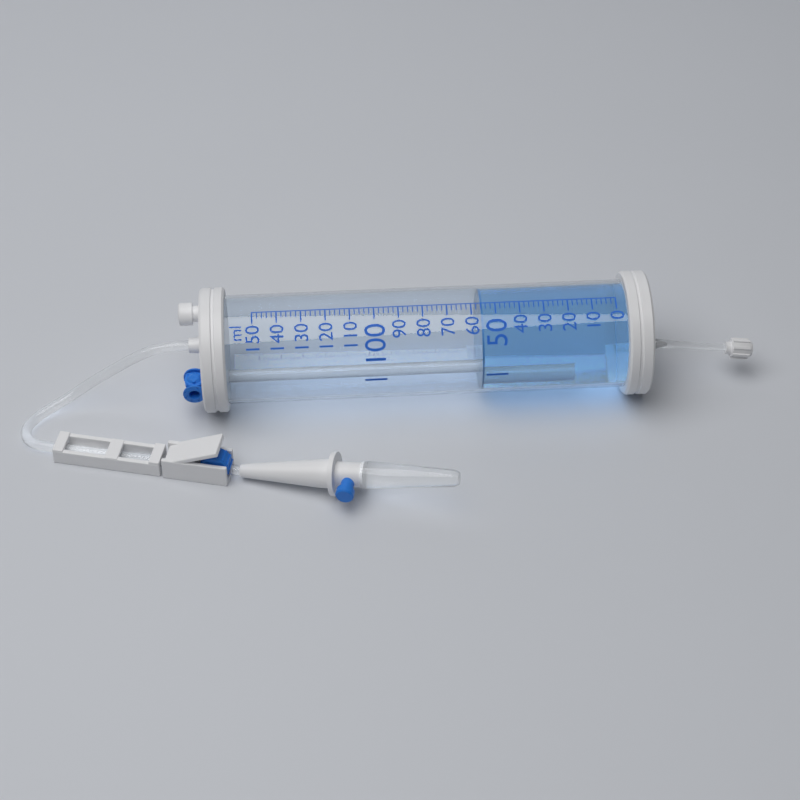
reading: 56 ml
